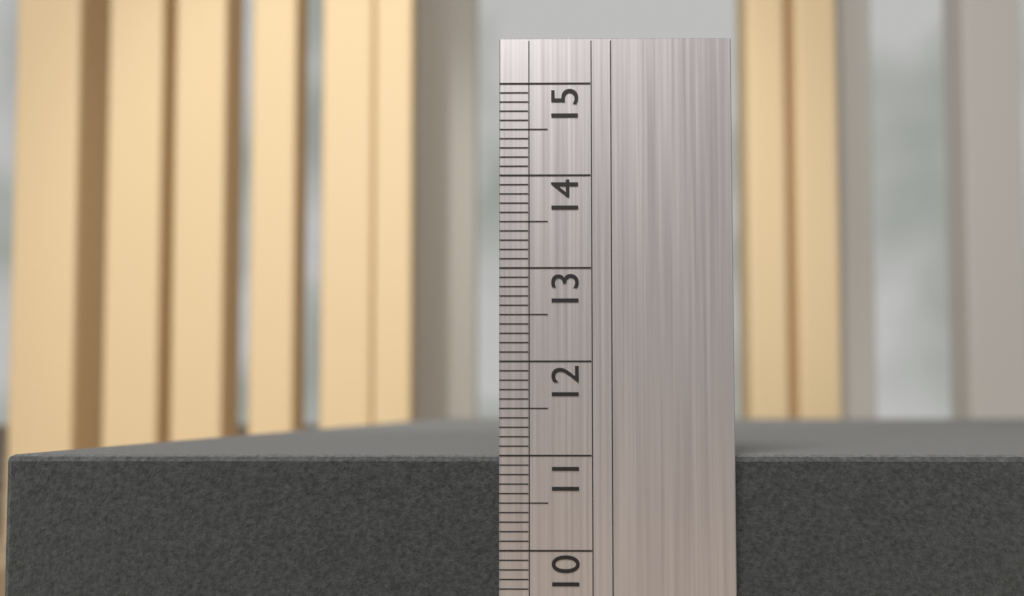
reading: 11.0 (no unit)
